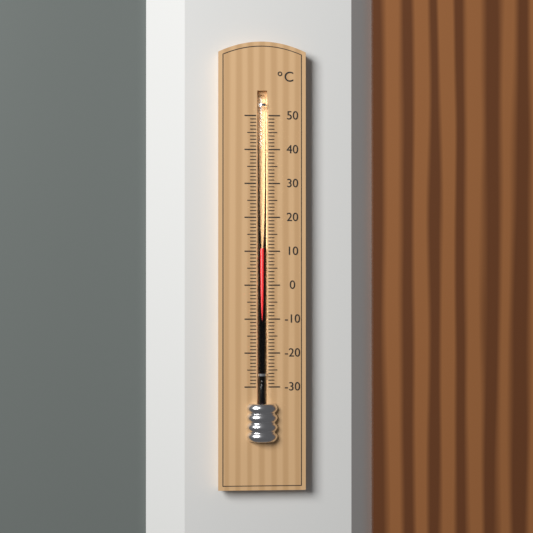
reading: 11 °C
